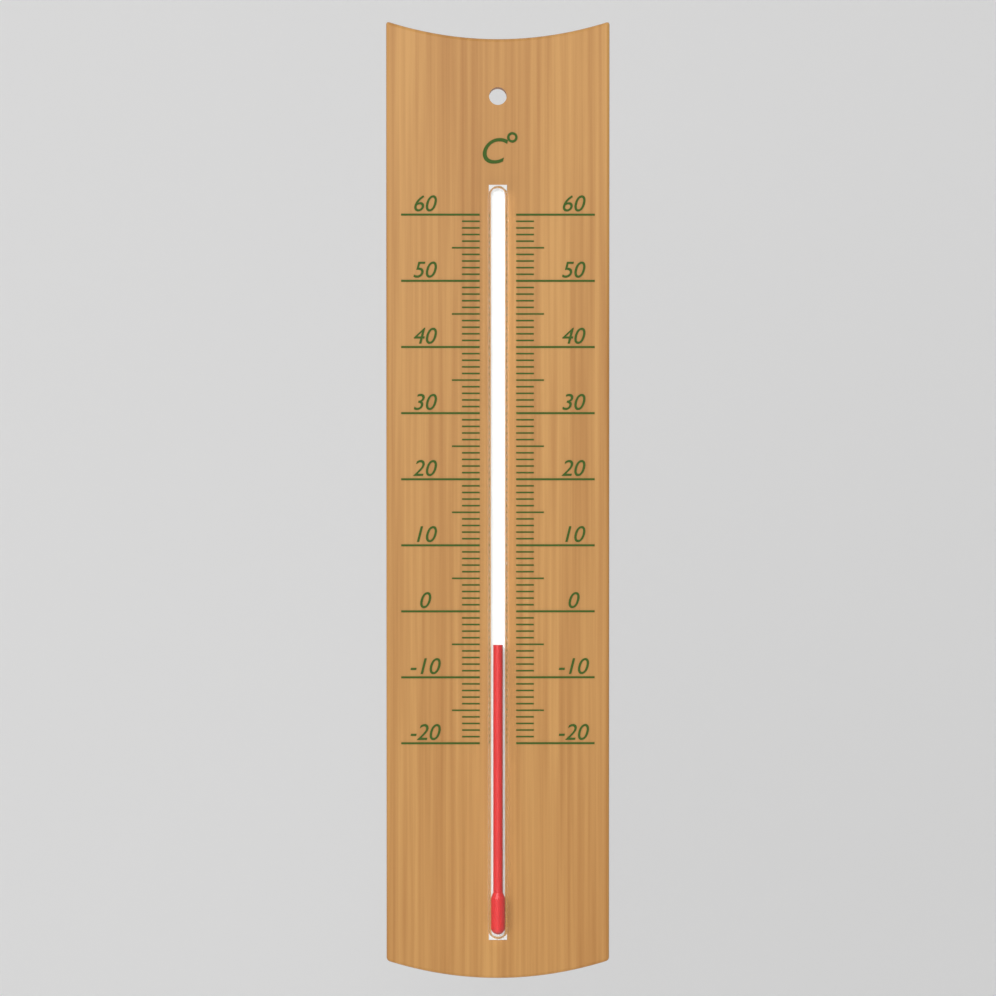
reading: -5 °C
